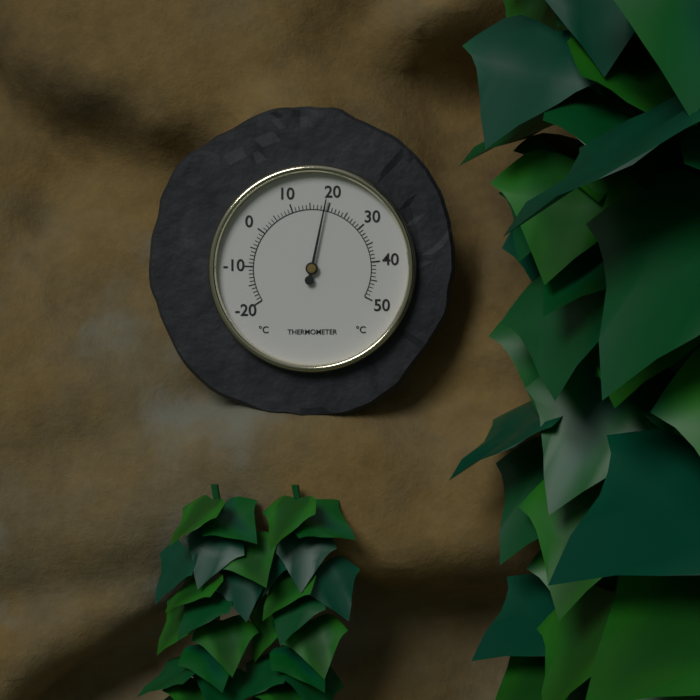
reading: 19 °C
